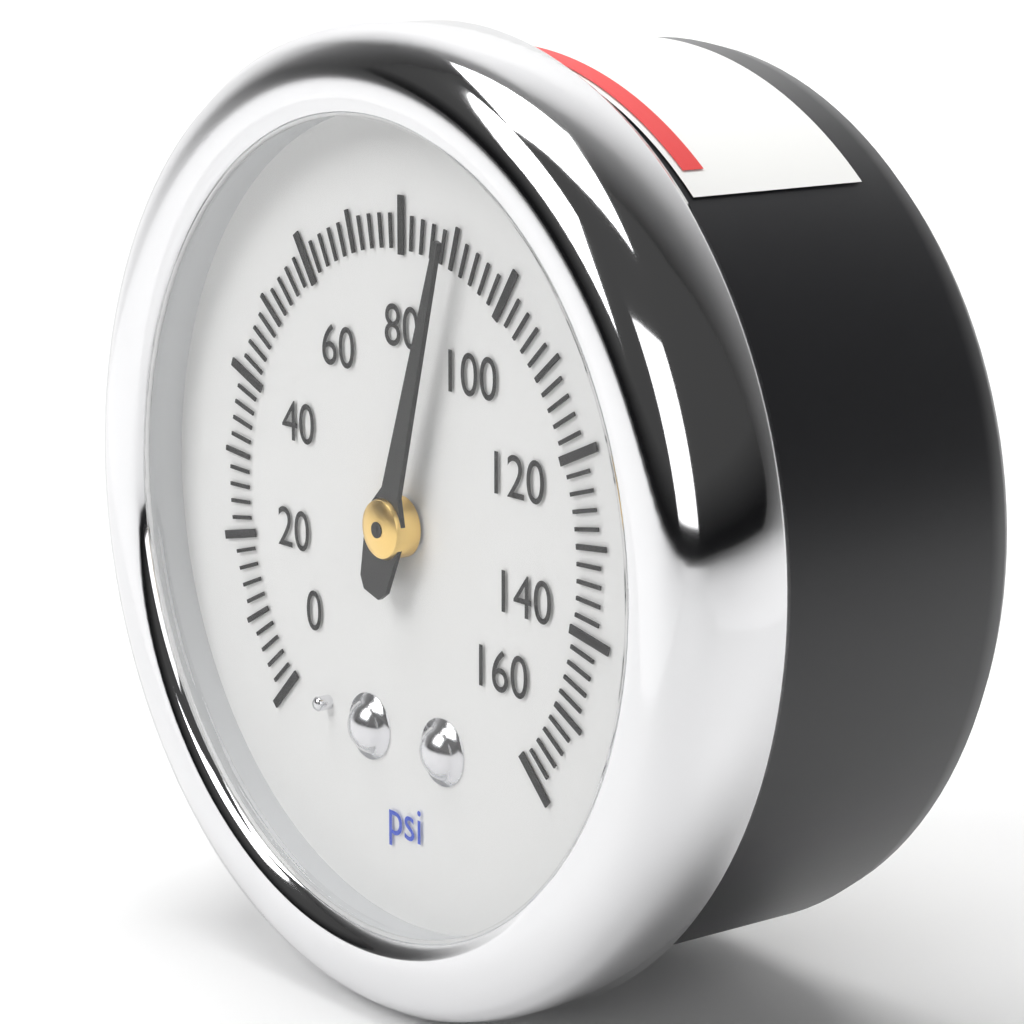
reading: 90 psi
